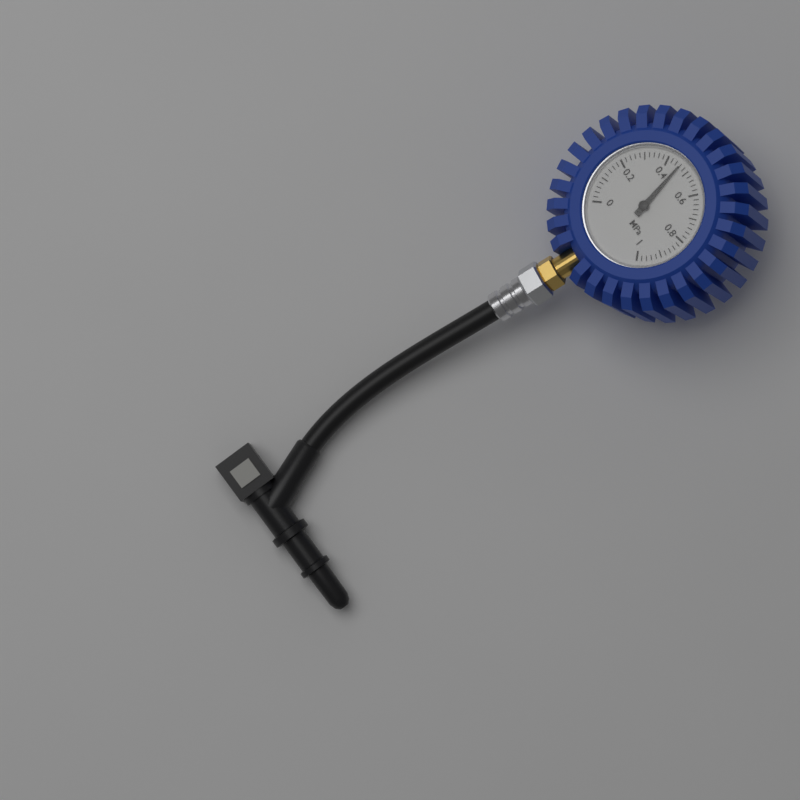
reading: 0.46 MPa
